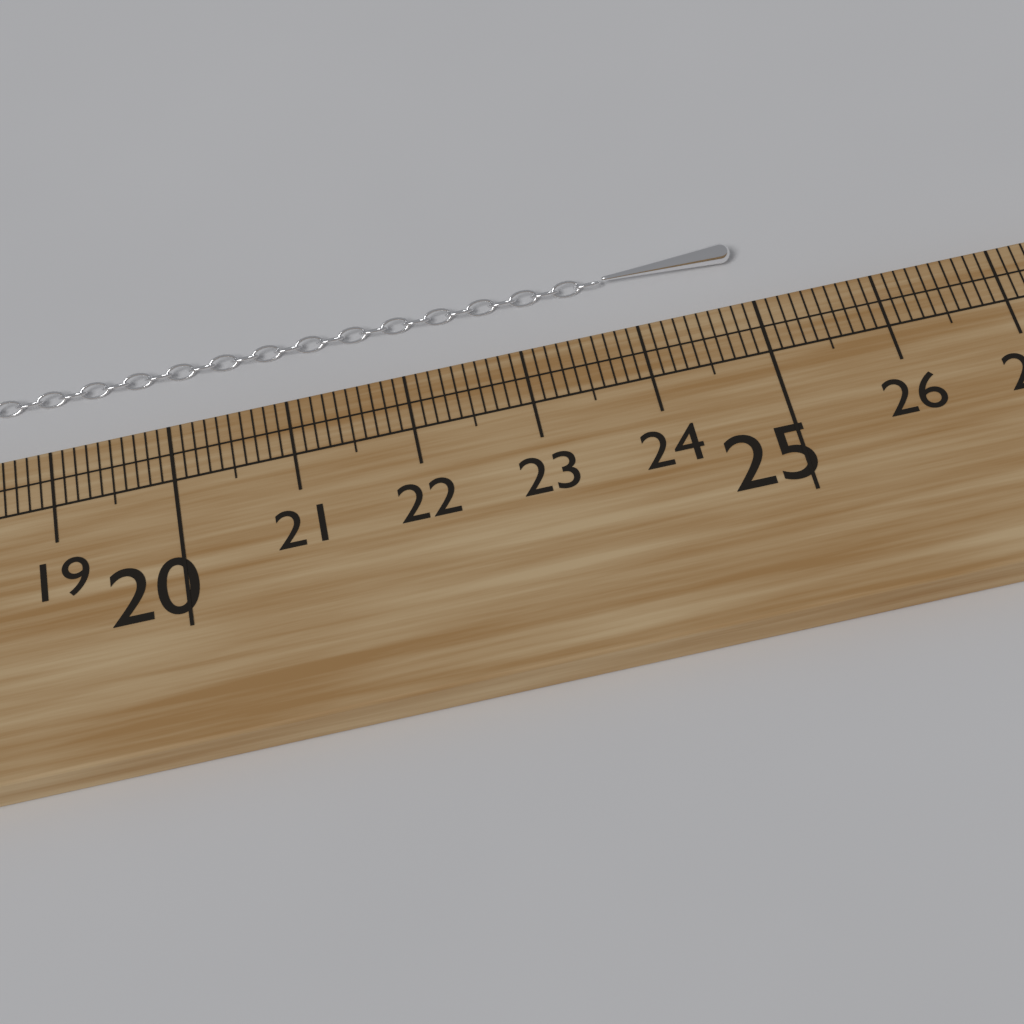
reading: 25.0 cm
